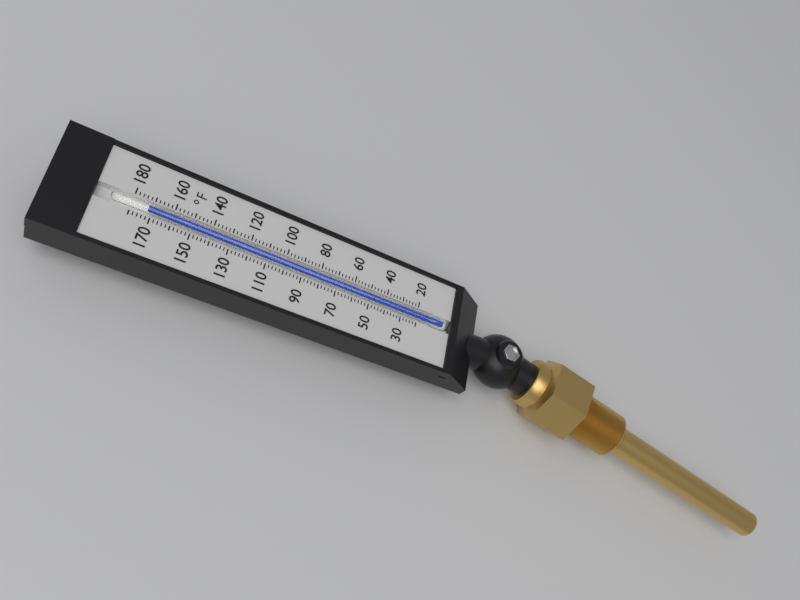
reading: 172 °F
